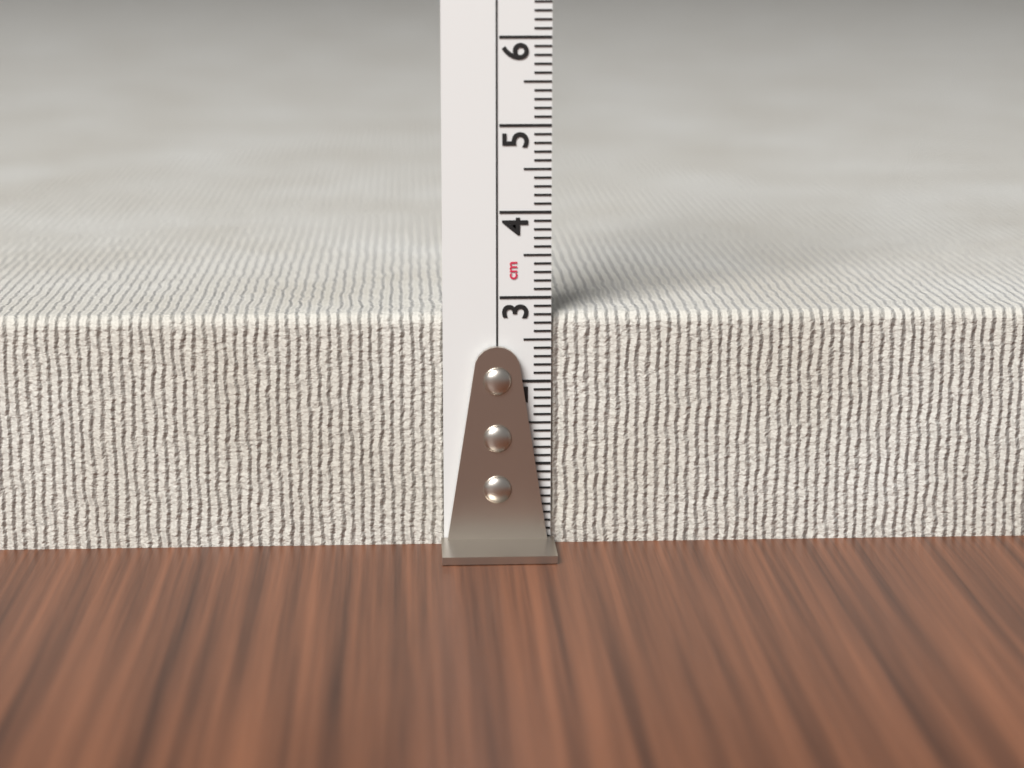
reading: 2.8 cm
